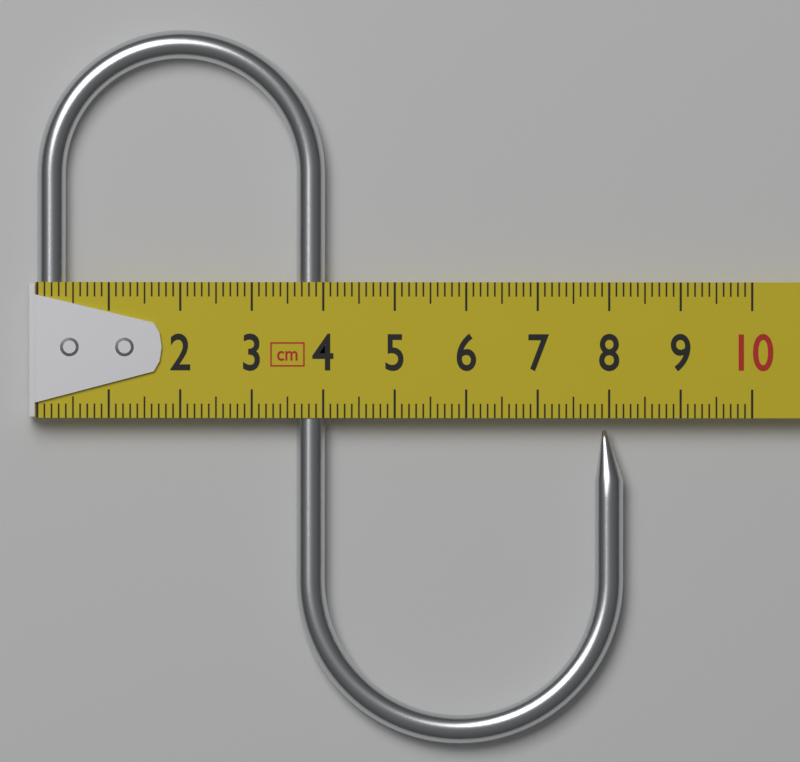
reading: 8.2 cm
